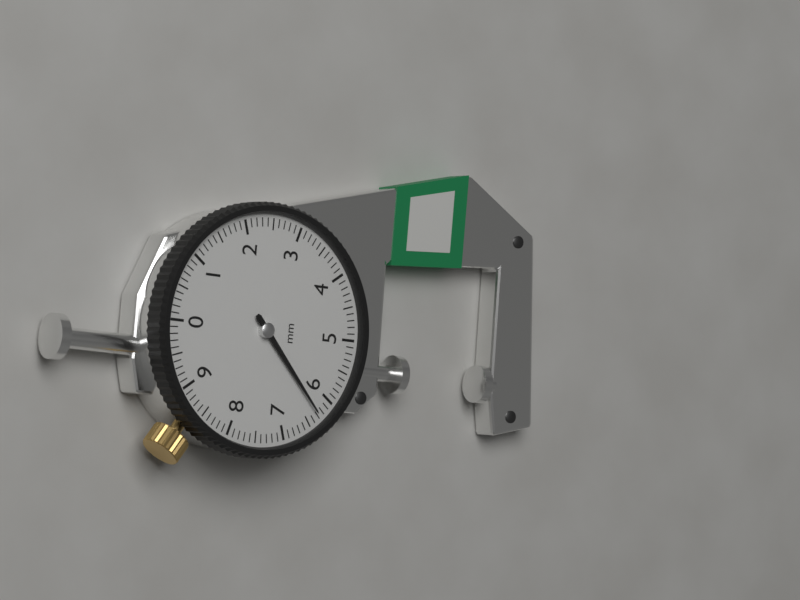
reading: 6.3 mm
